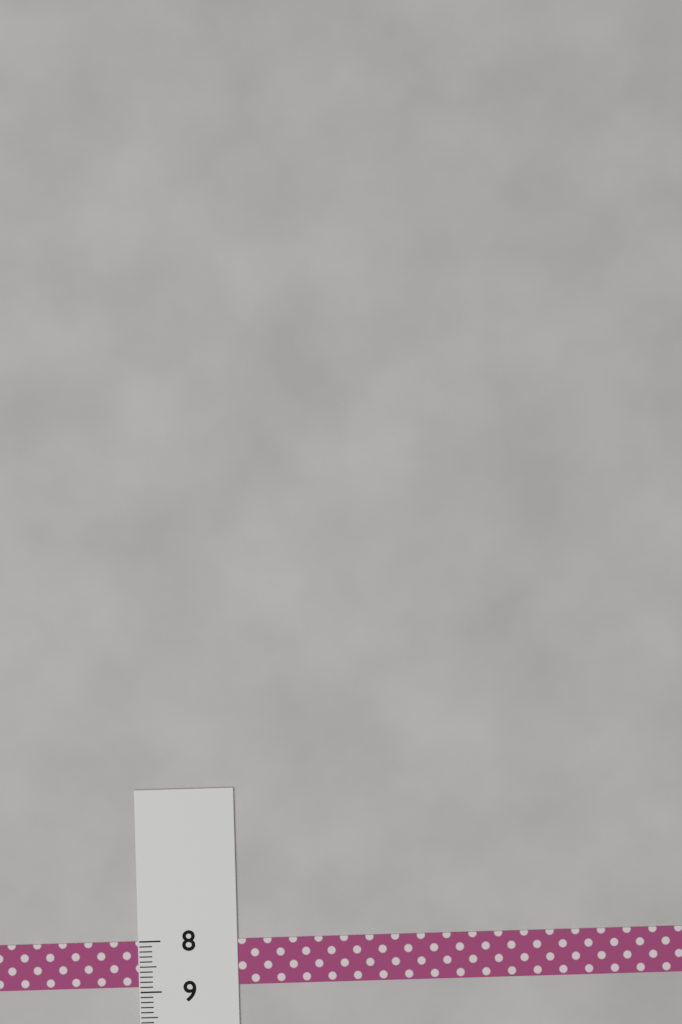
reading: 8.9 (no unit)
